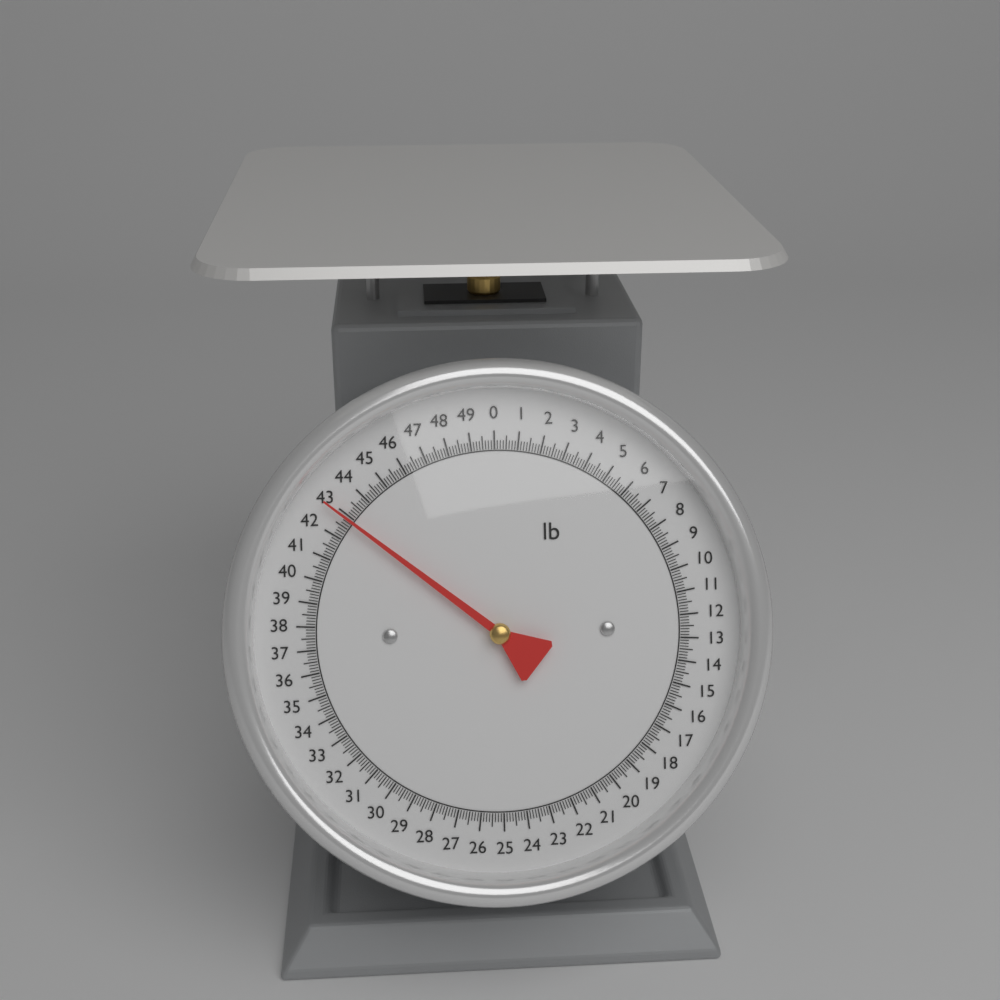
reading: 42.875 lb
